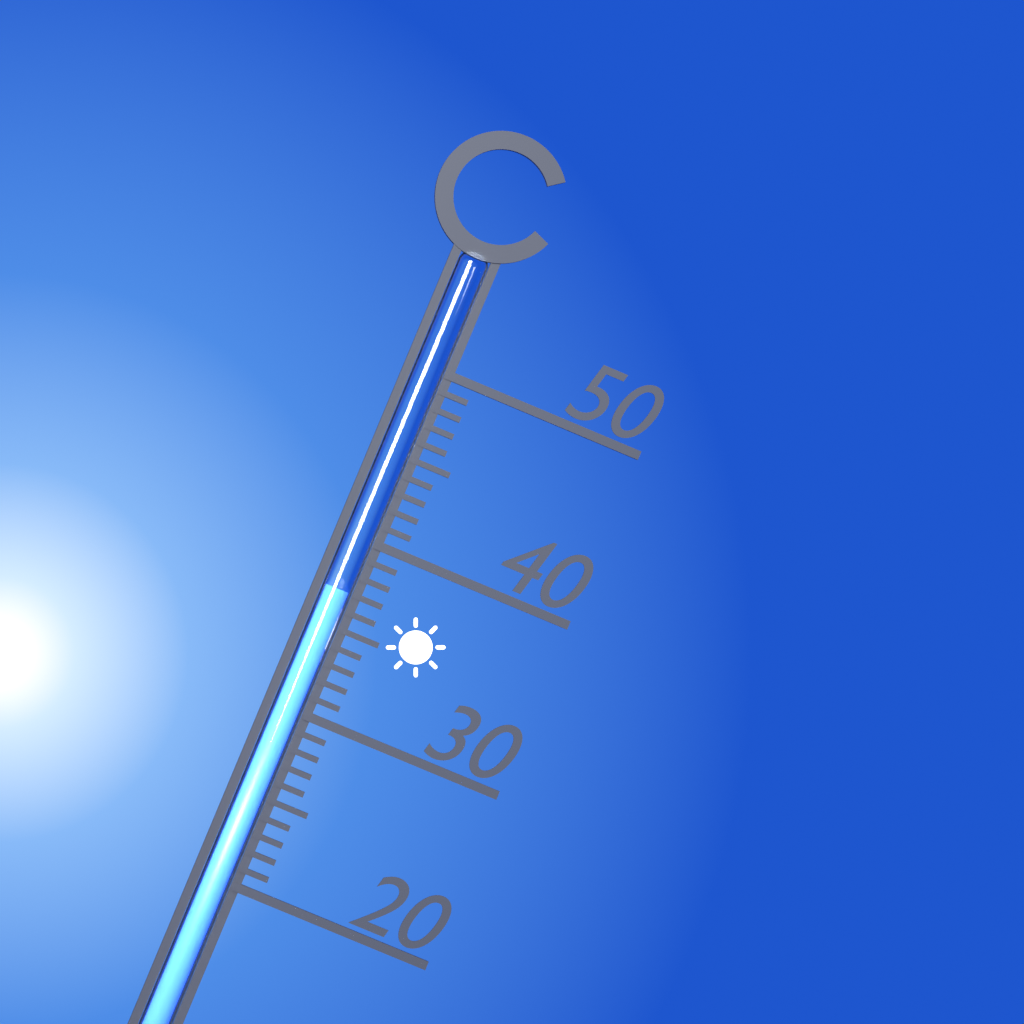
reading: 37 °C
